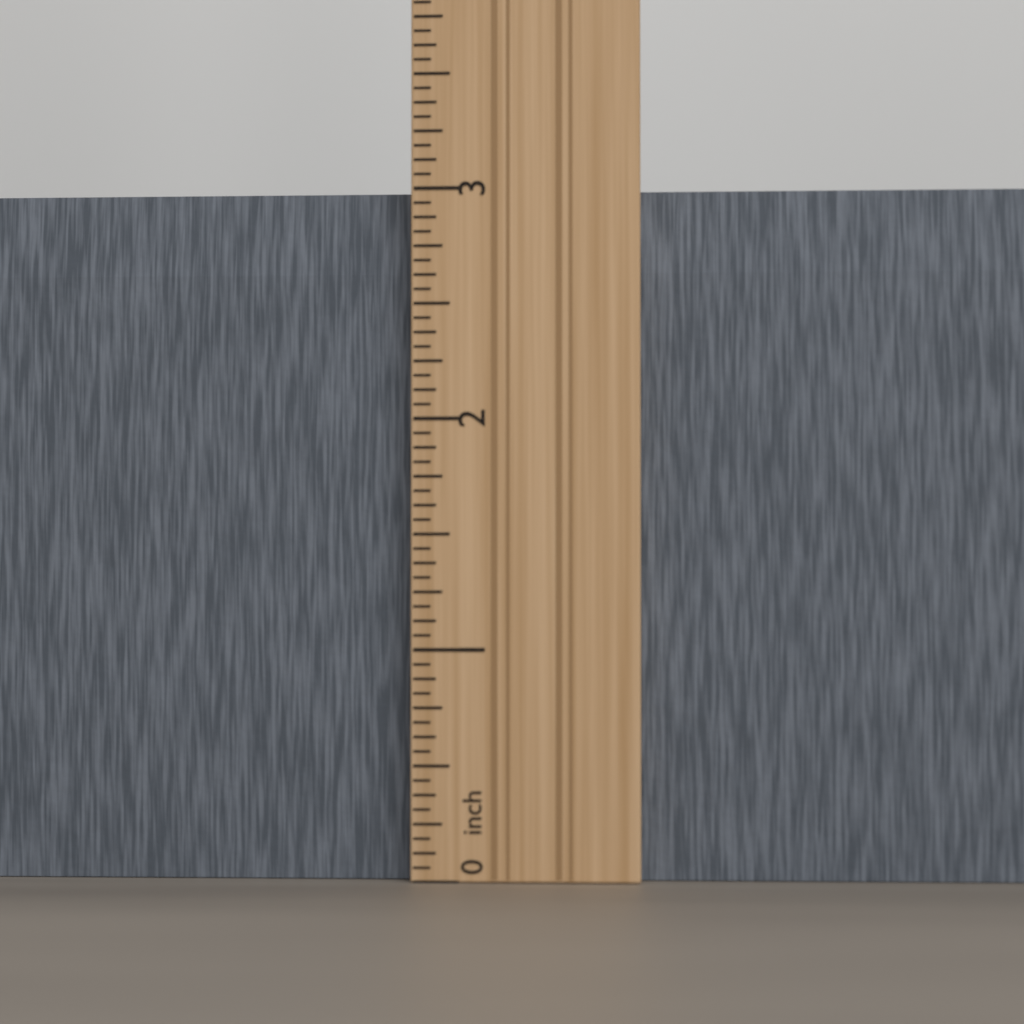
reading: 3.0000 in
